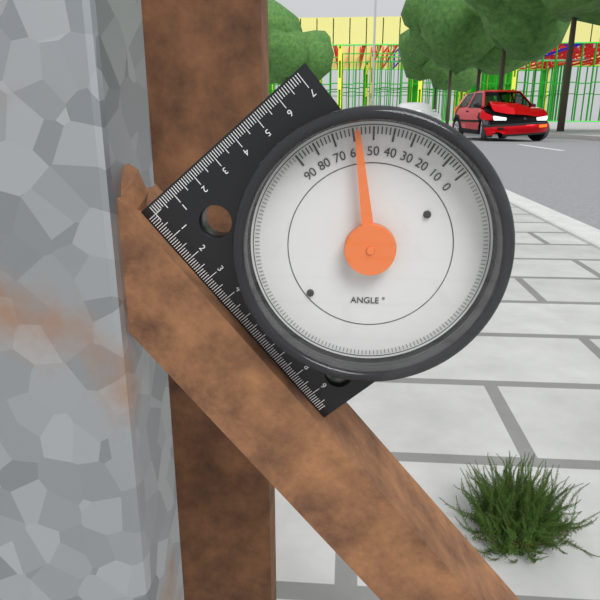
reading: 58 °
